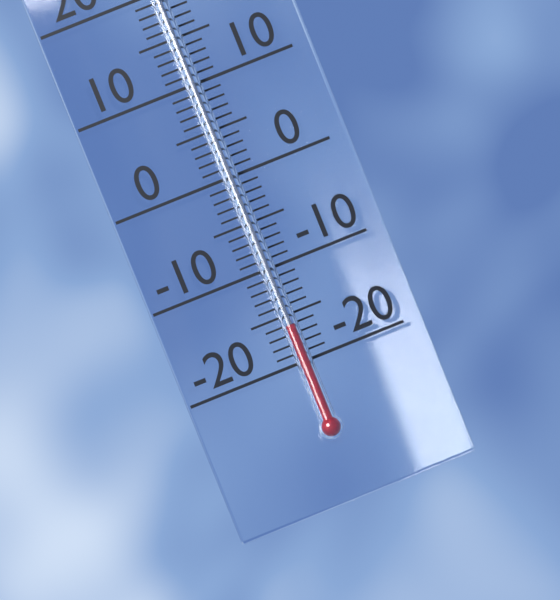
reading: -16 °C
